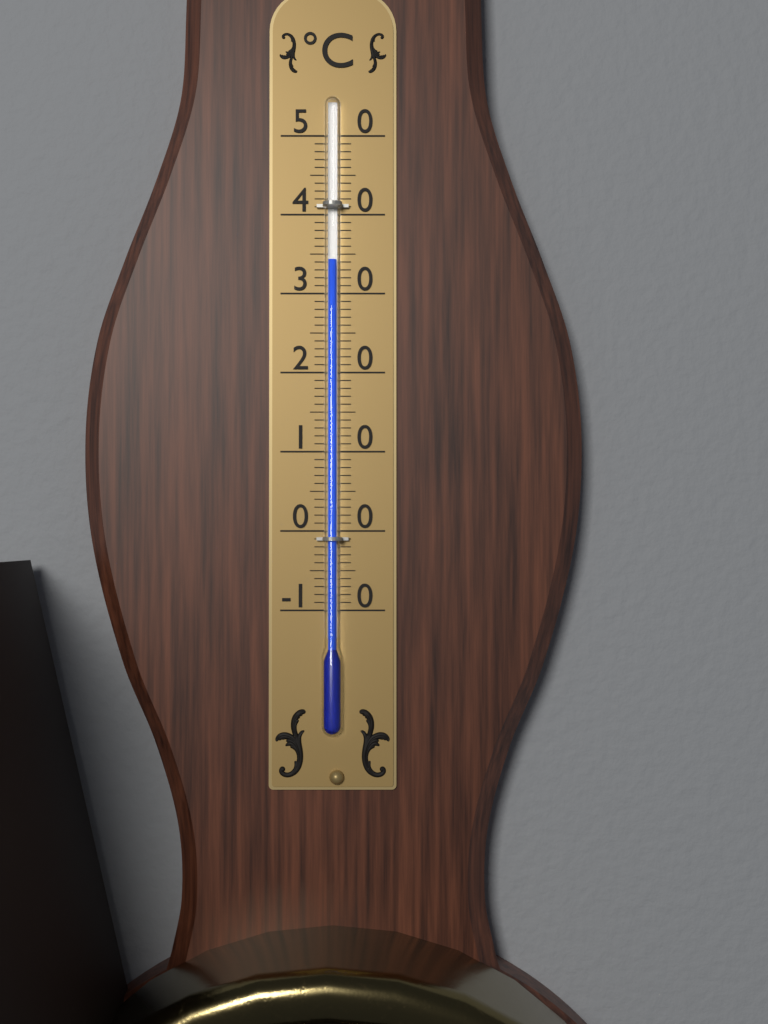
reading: 34 °C
